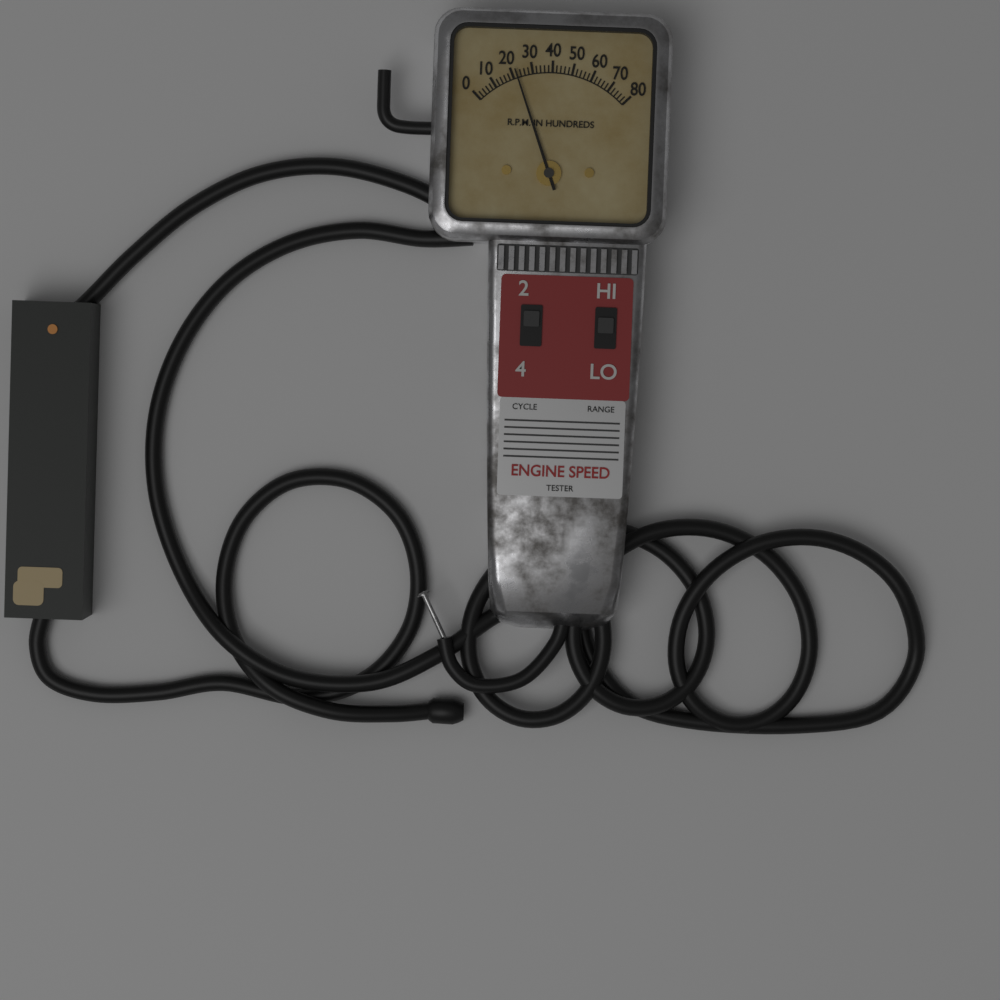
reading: 2200 RPM
